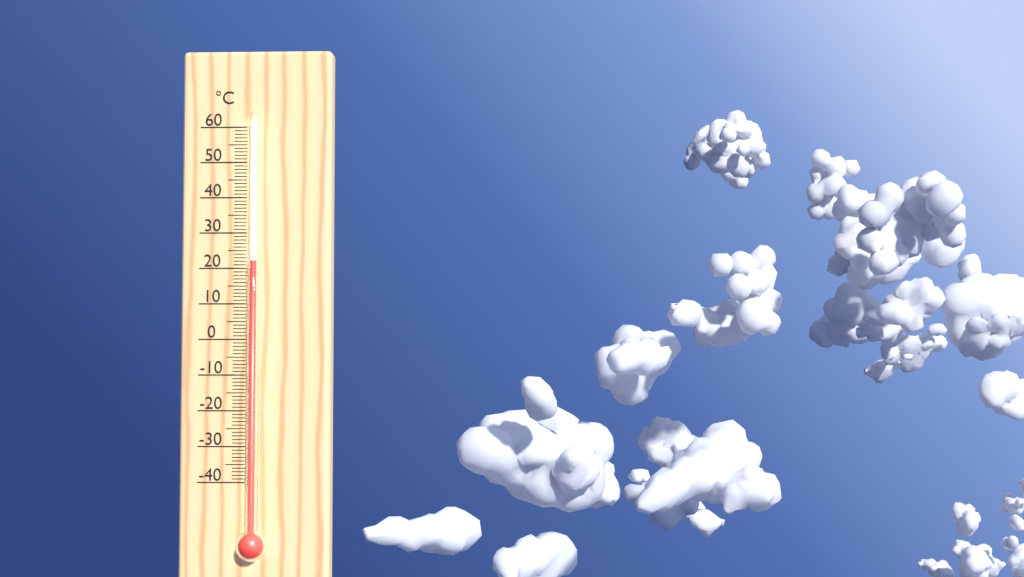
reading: 22 °C
